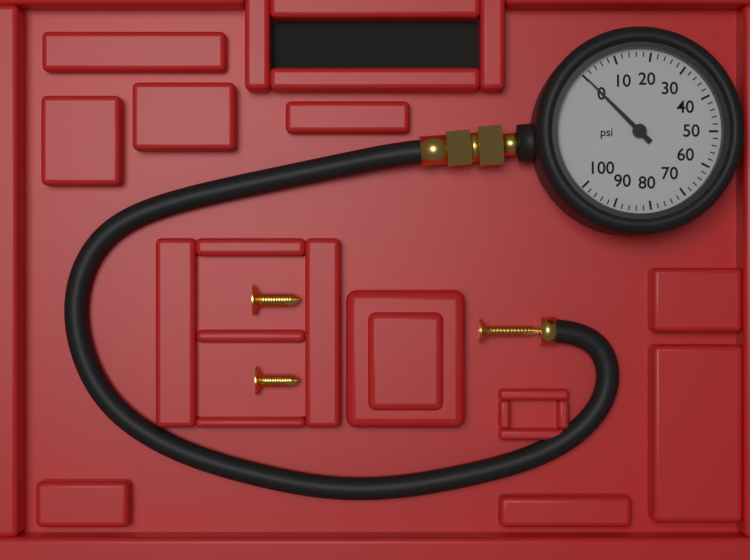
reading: 0 psi
